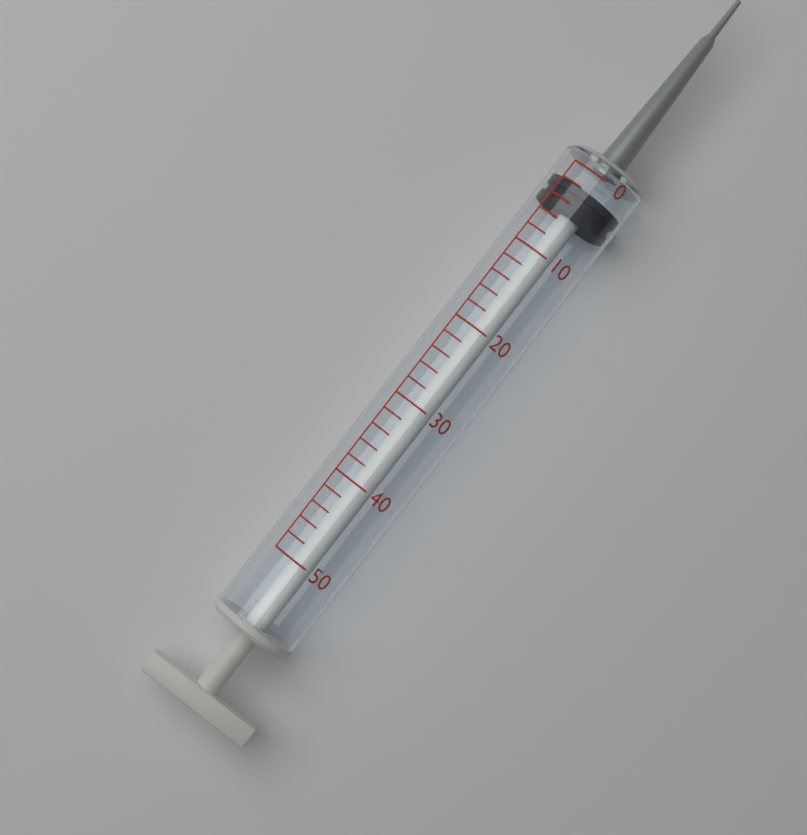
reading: 2 (no unit)
